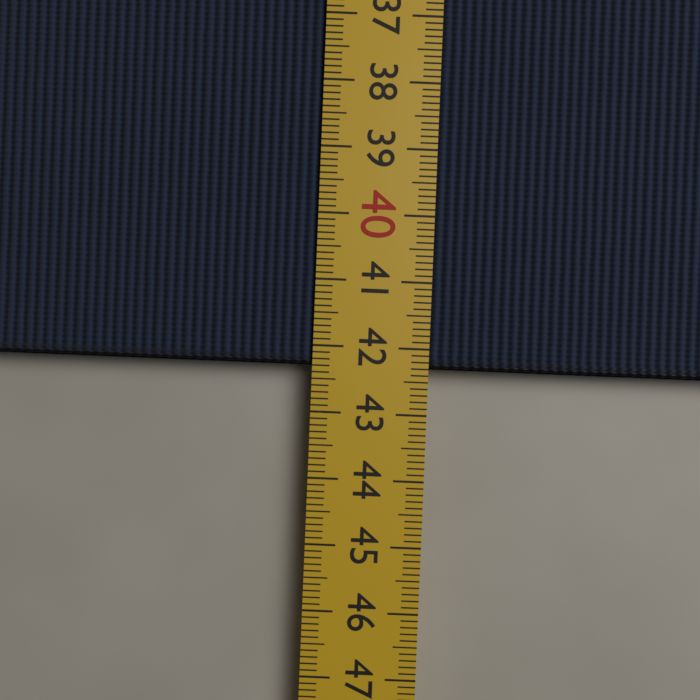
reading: 42.3 cm
